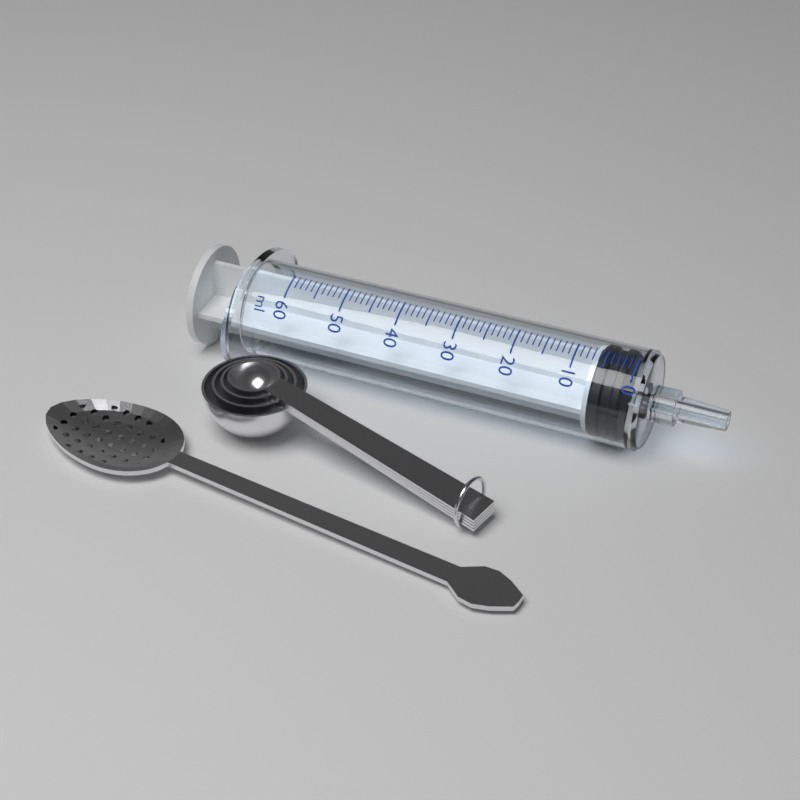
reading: 1 ml
